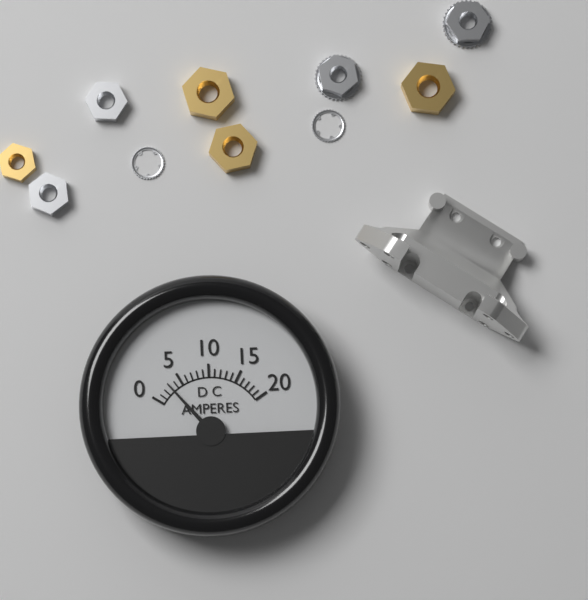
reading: 3 A
